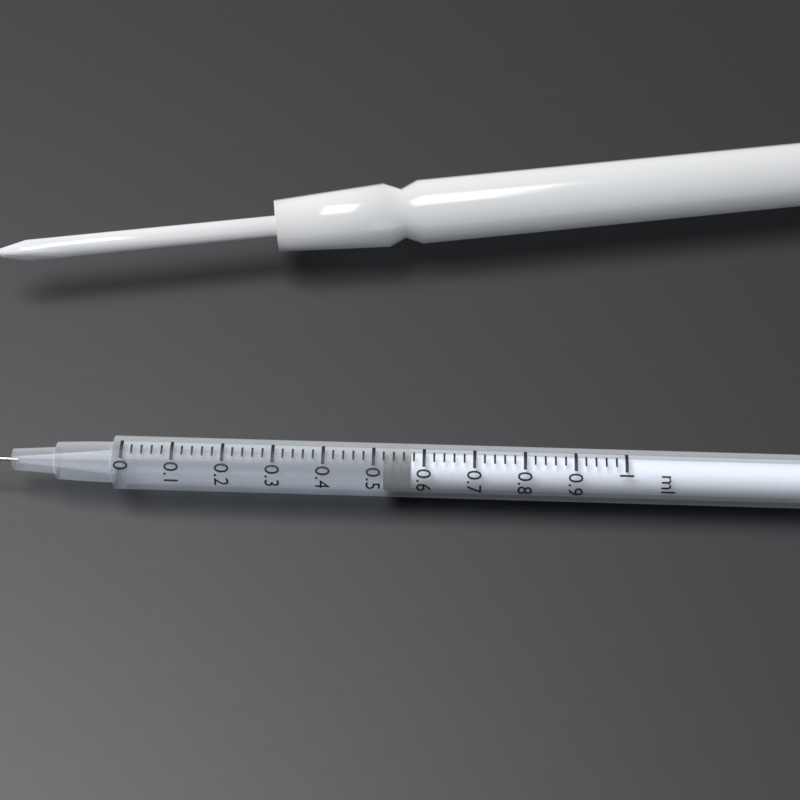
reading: 0.52 ml
